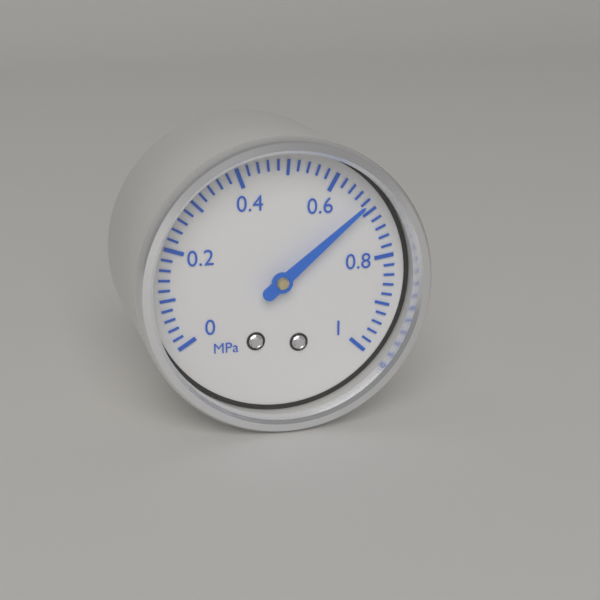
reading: 0.68 MPa
